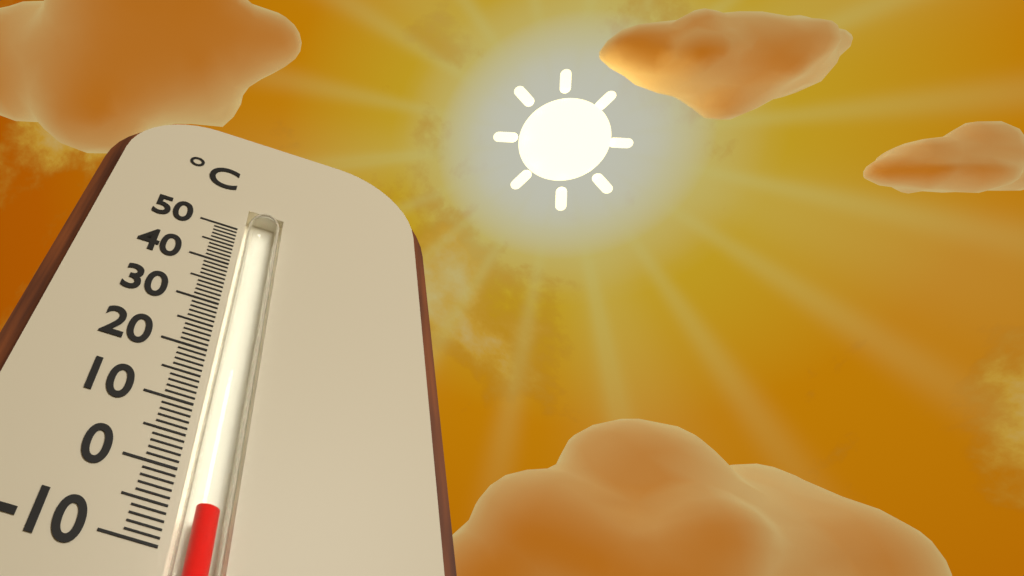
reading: -4 °C
